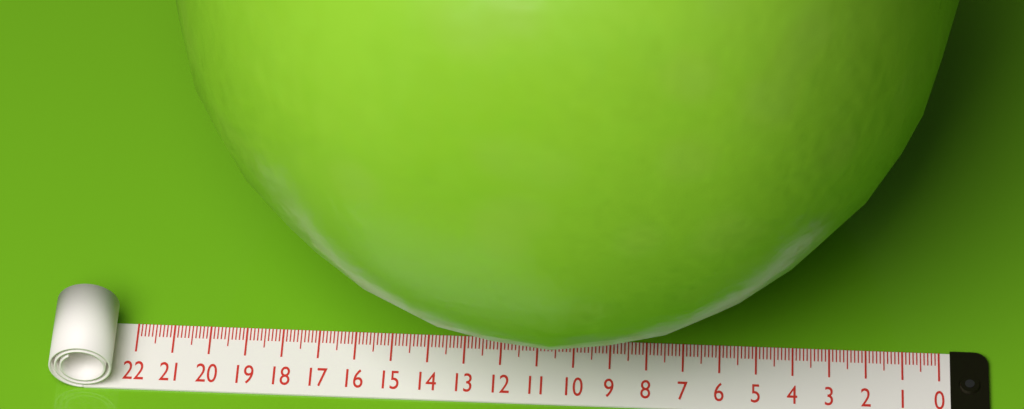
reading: 21.1 (no unit)
